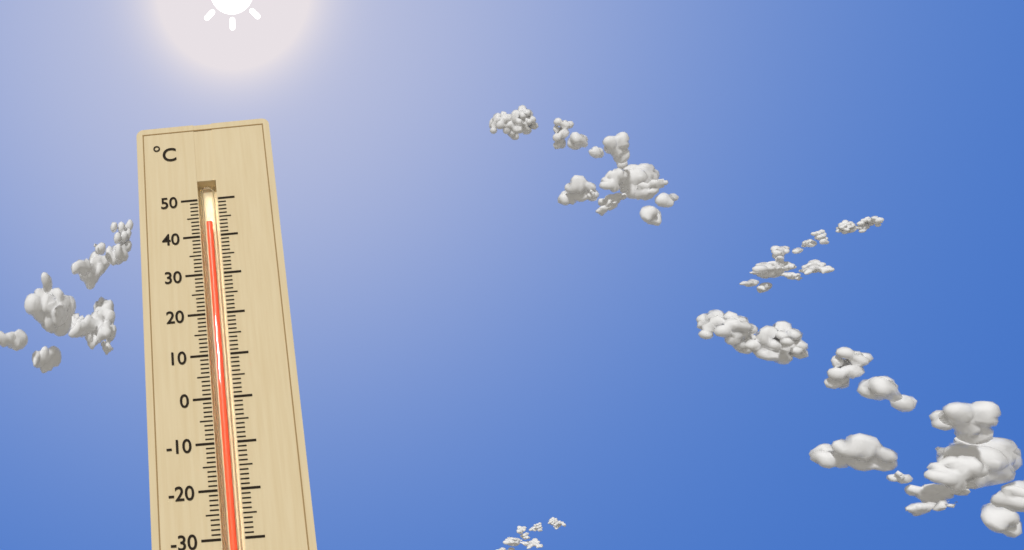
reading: 44 °C
